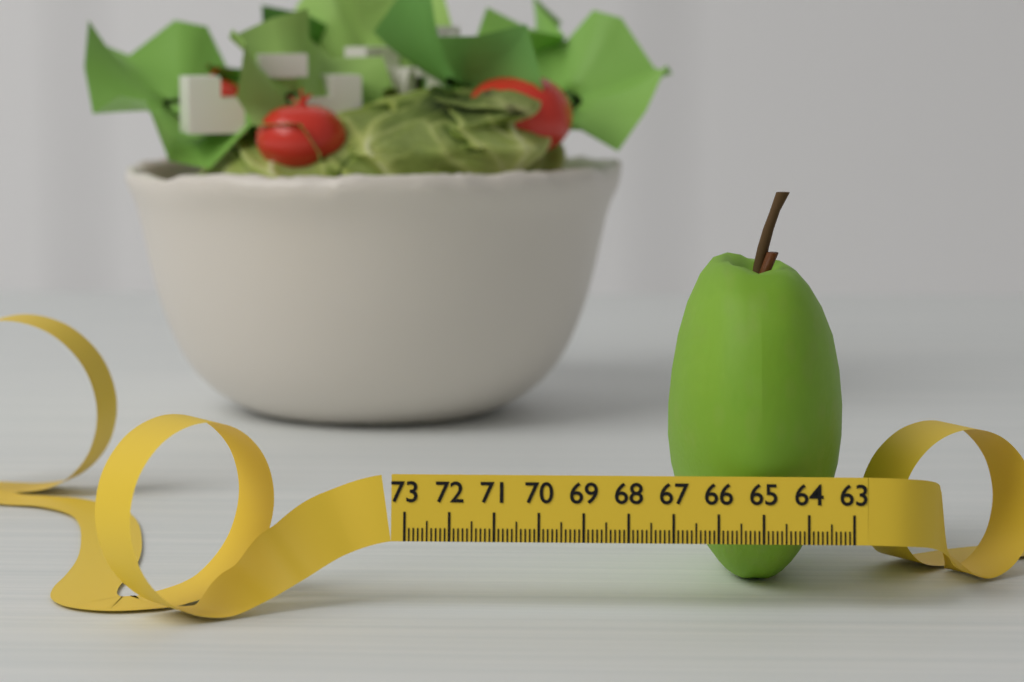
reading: 67.1 (no unit)
